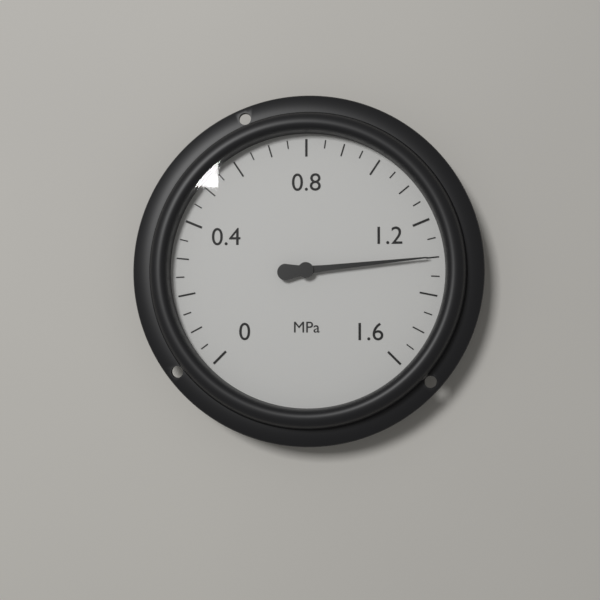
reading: 1.30 MPa
